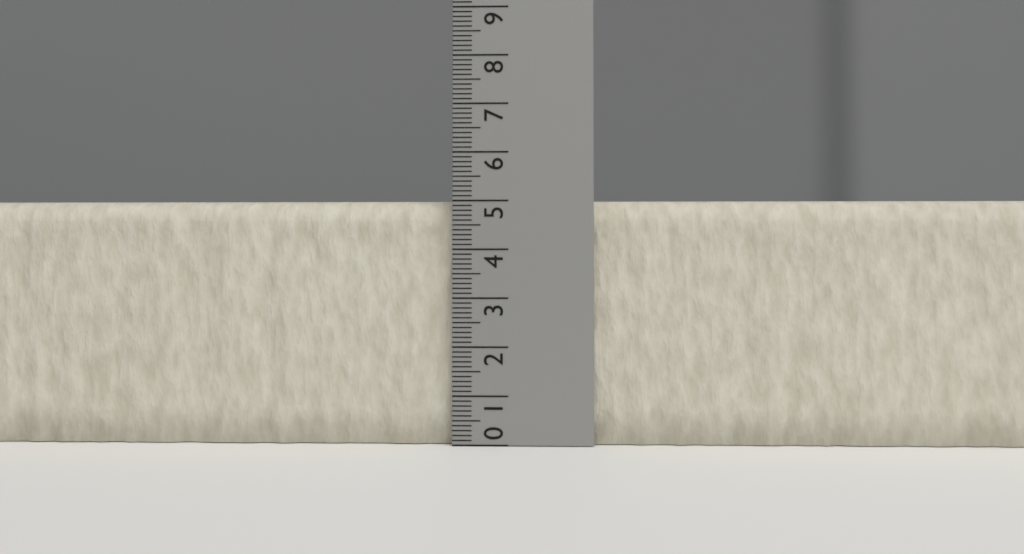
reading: 5.0 (no unit)
